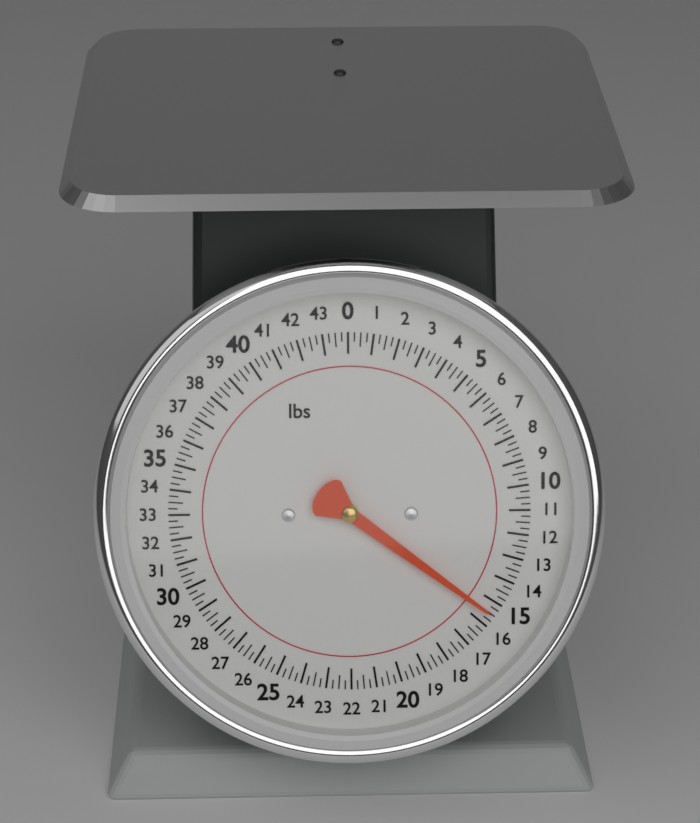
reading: 15.50 lbs
